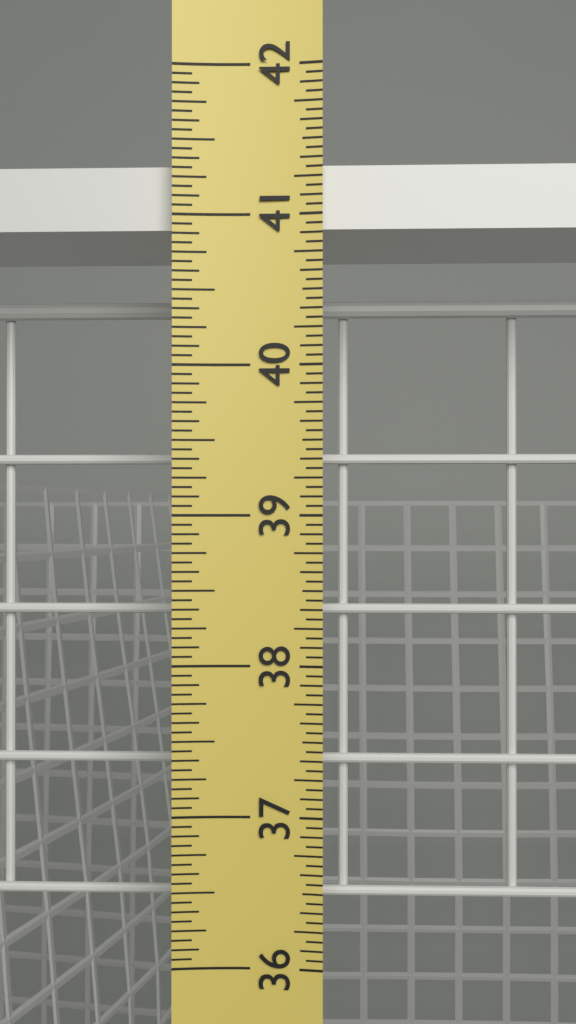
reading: 41.3750 in
